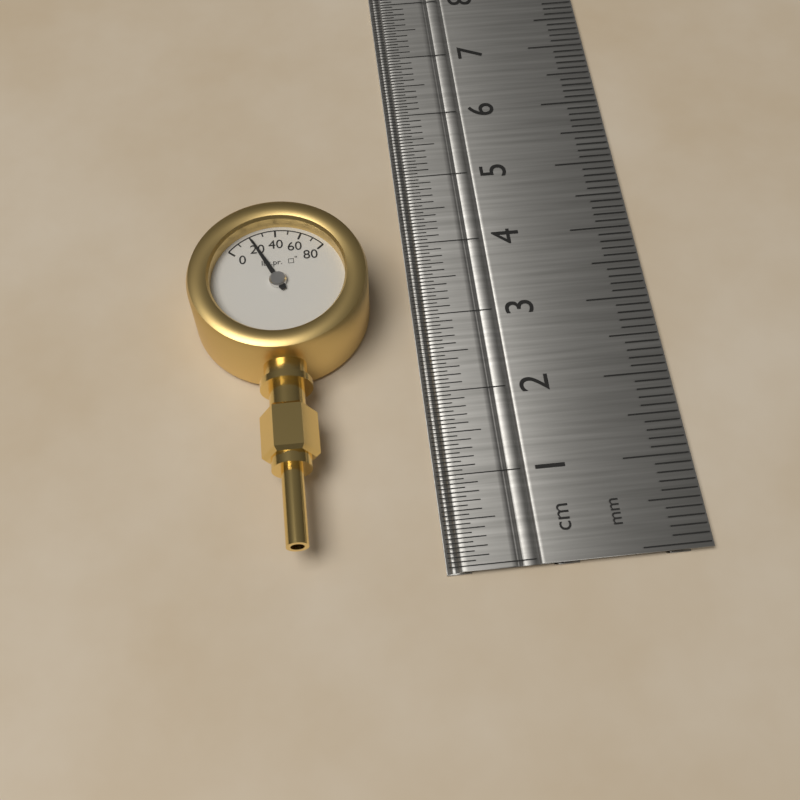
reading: 20 psi
